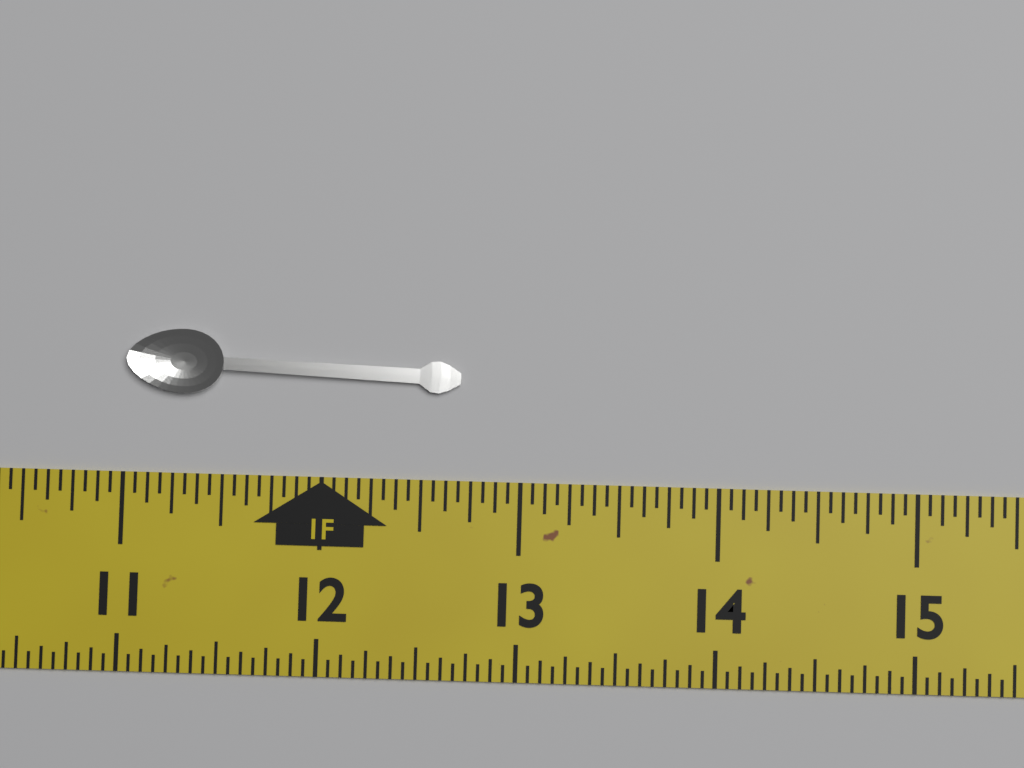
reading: 12.6875 in
